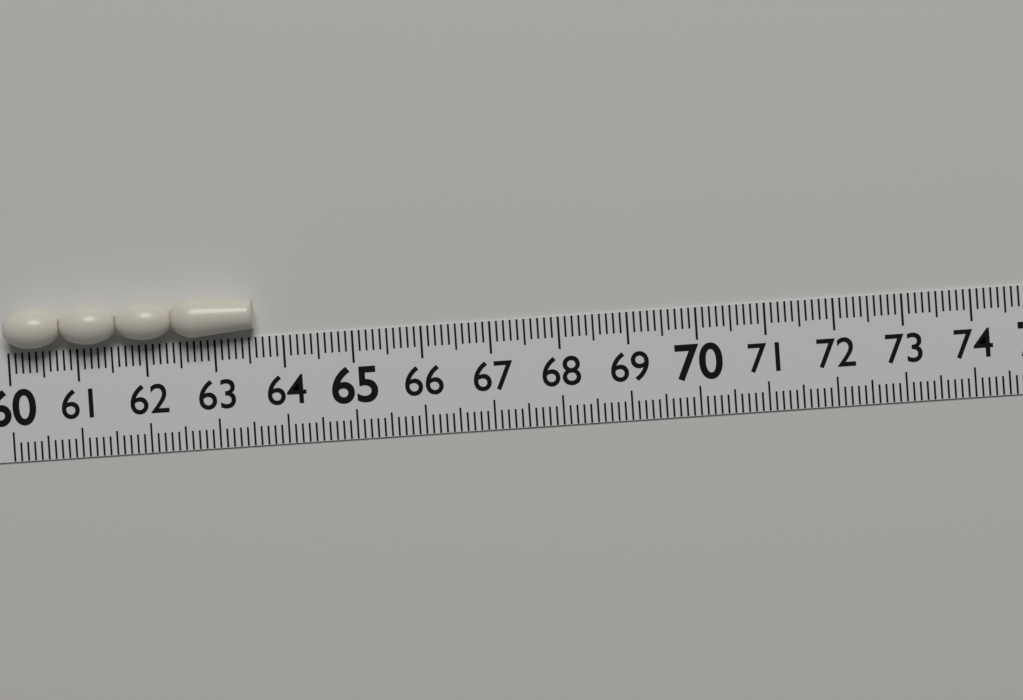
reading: 63.6 (no unit)
